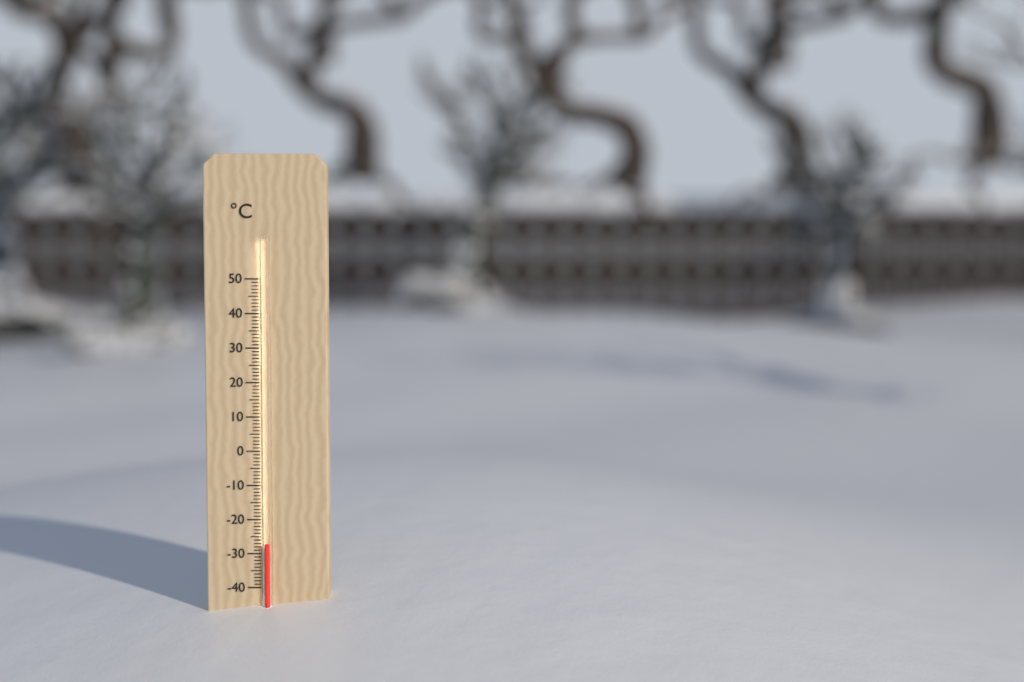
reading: -27 °C
